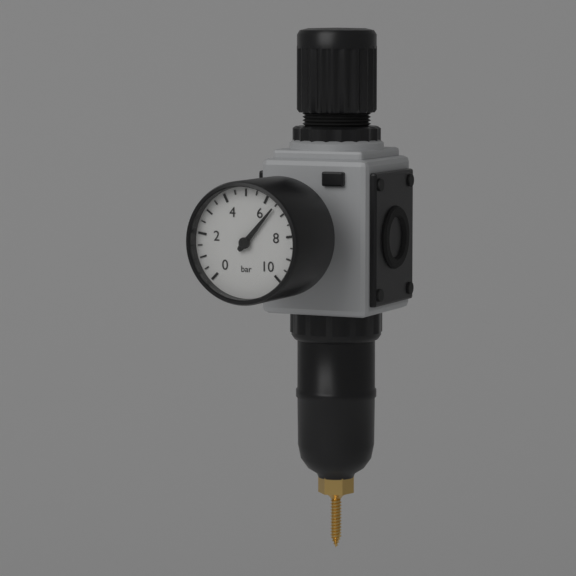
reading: 6.5 bar
